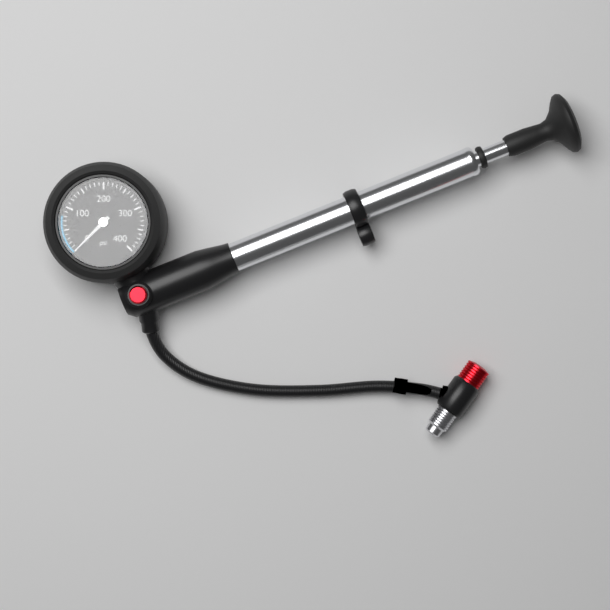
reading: 0 psi
